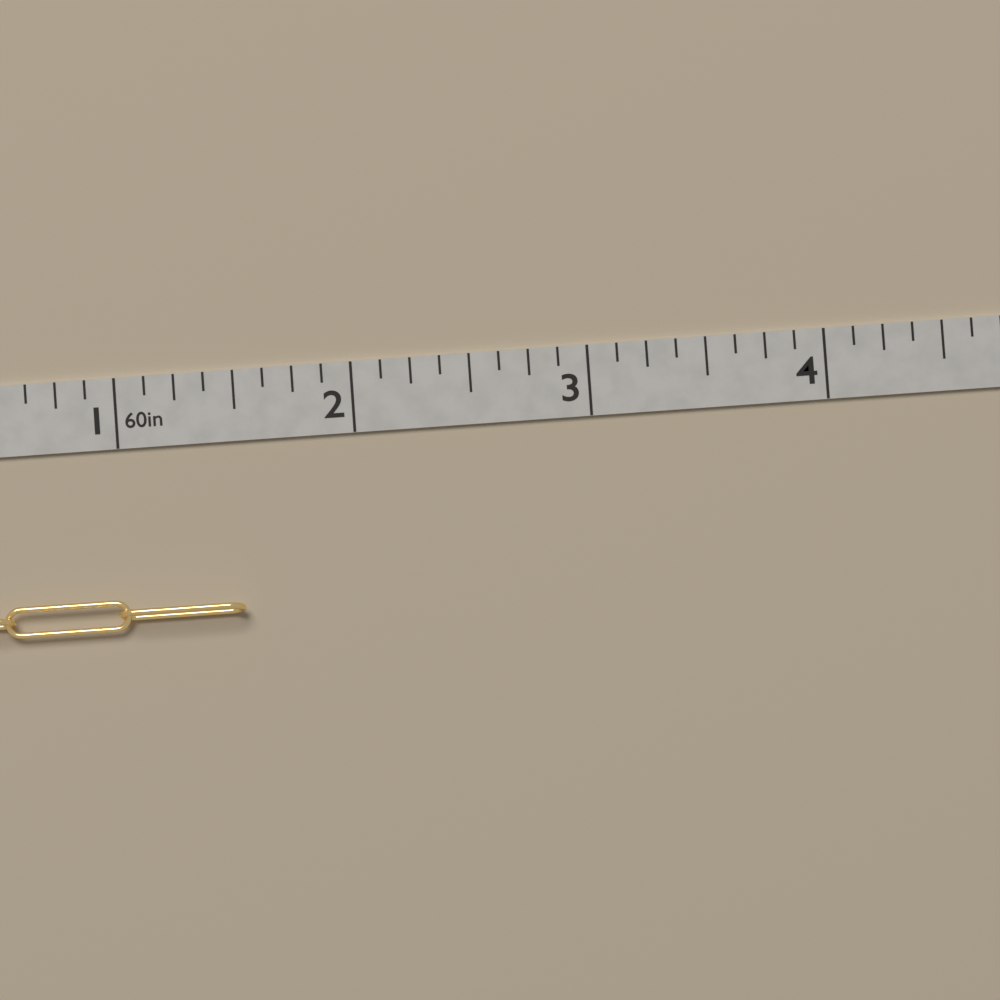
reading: 1.500 in
